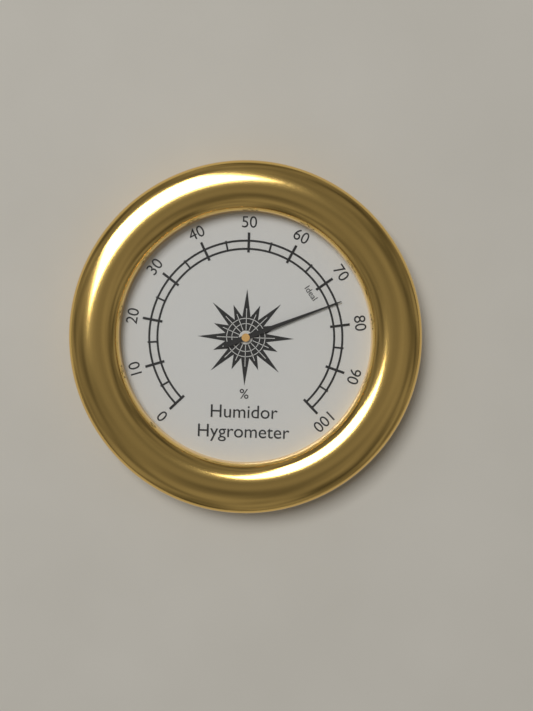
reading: 75 %
